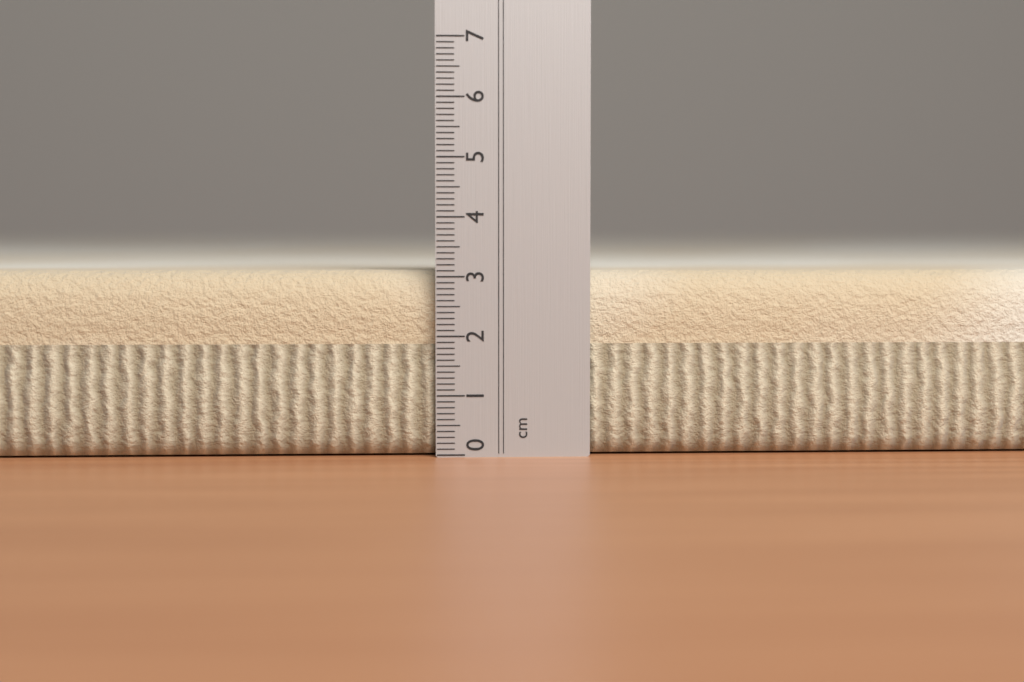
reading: 3.1 cm
